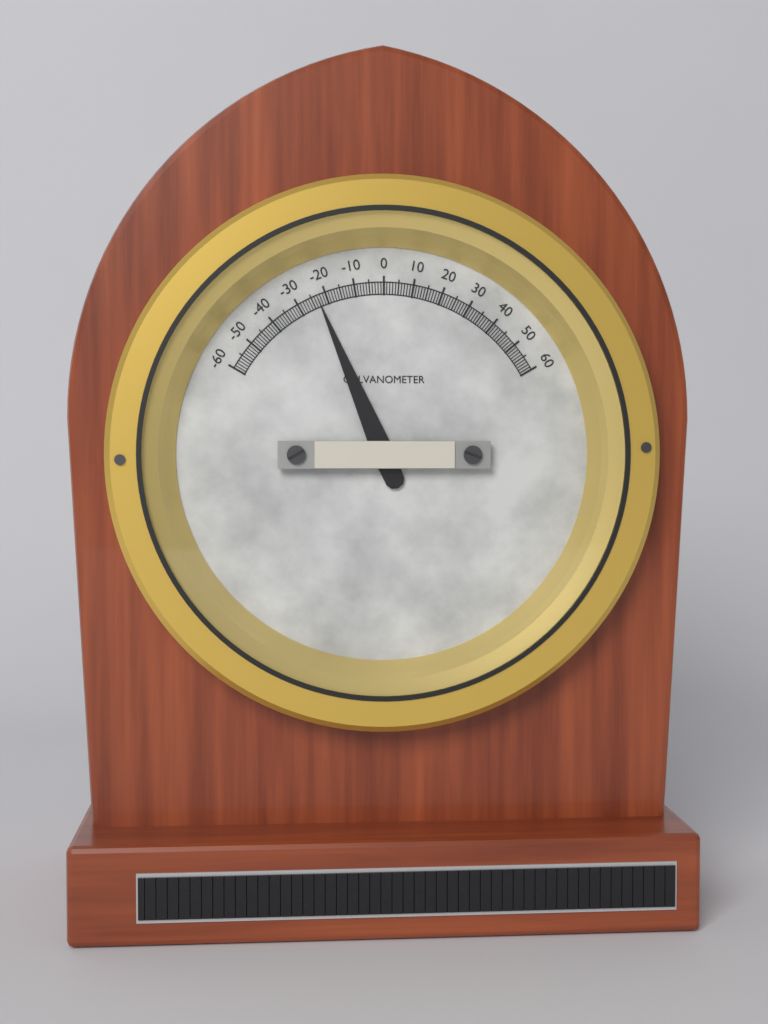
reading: -23 (no unit)
